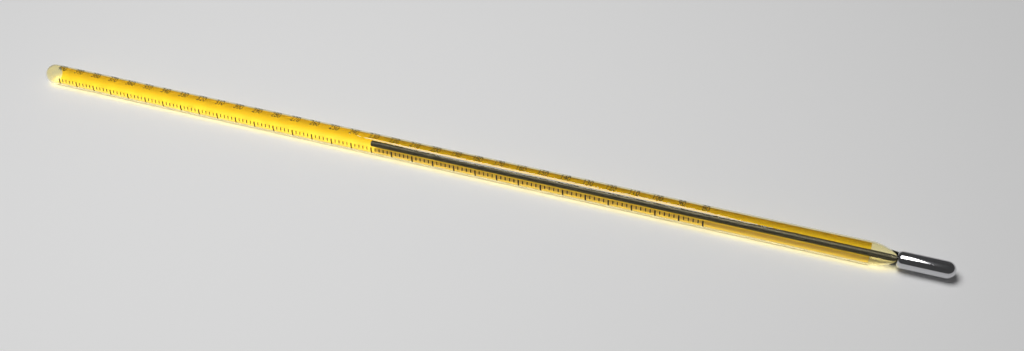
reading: 232 (no unit)
